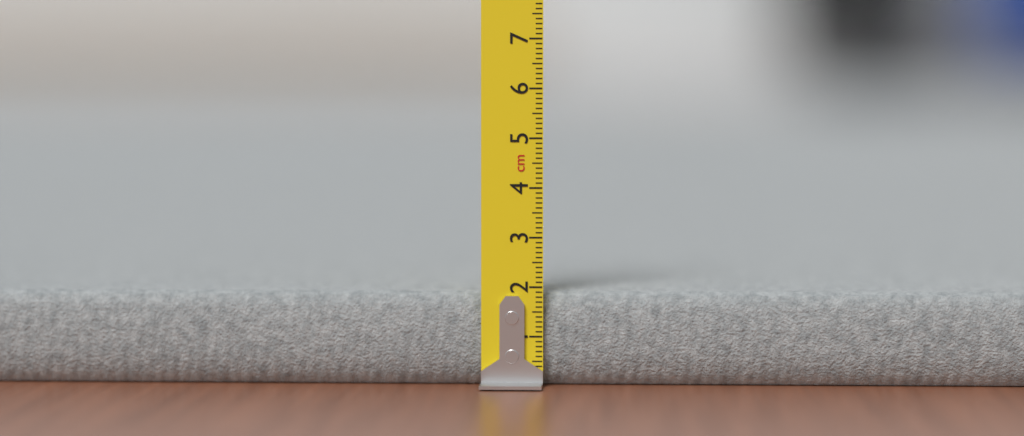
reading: 1.9 cm
